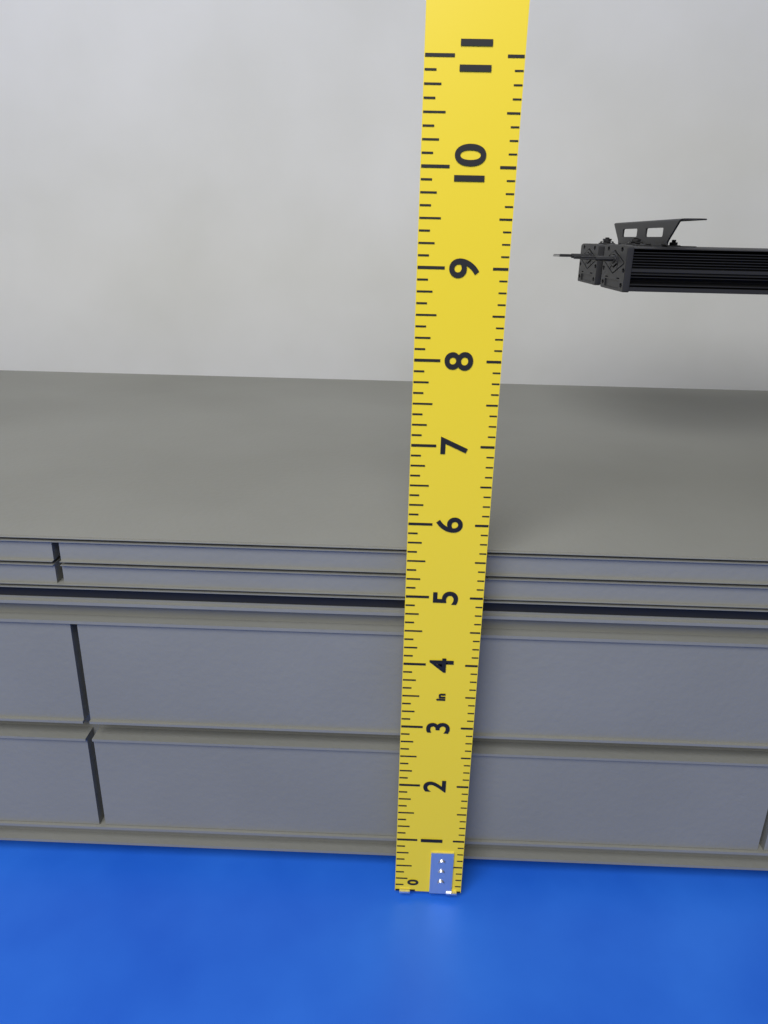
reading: 5.500 in
